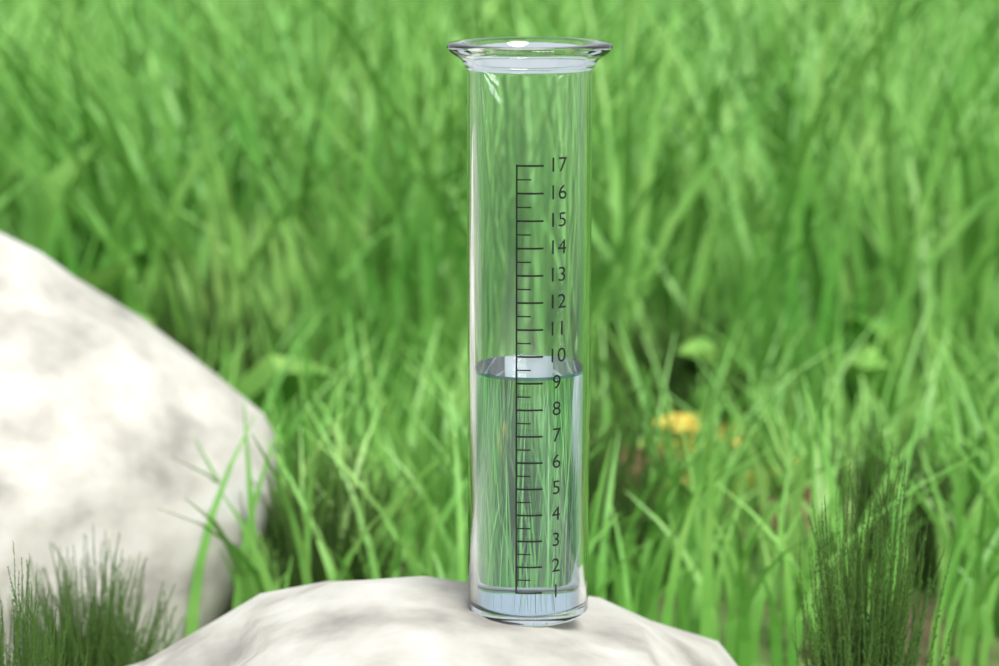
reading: 9.2 (no unit)
